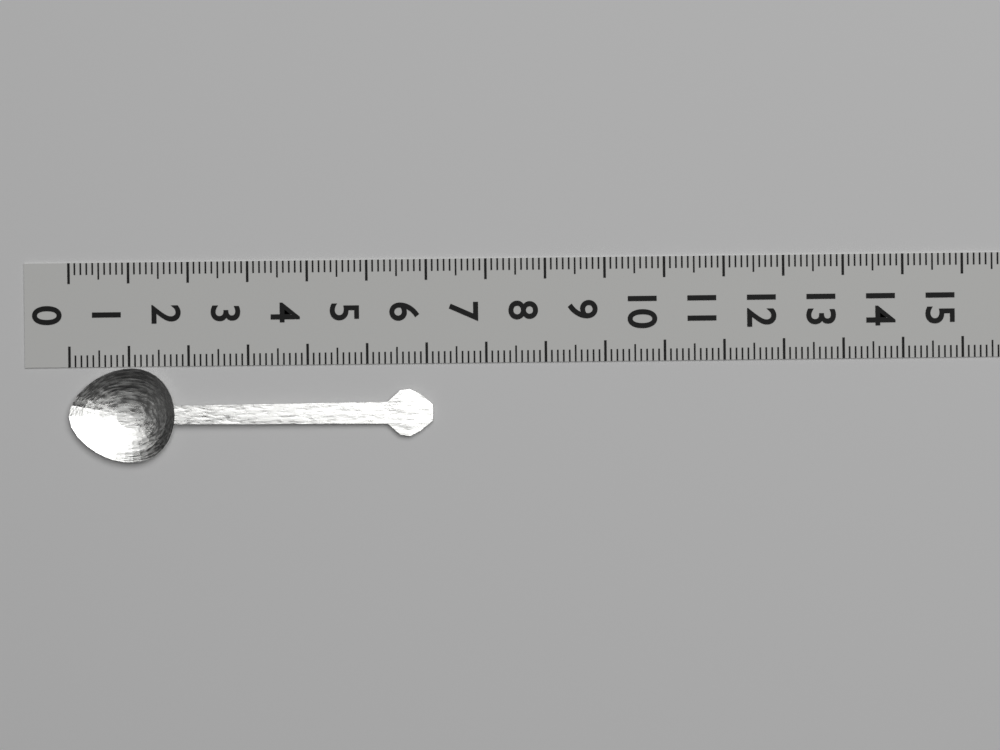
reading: 6.1 (no unit)
